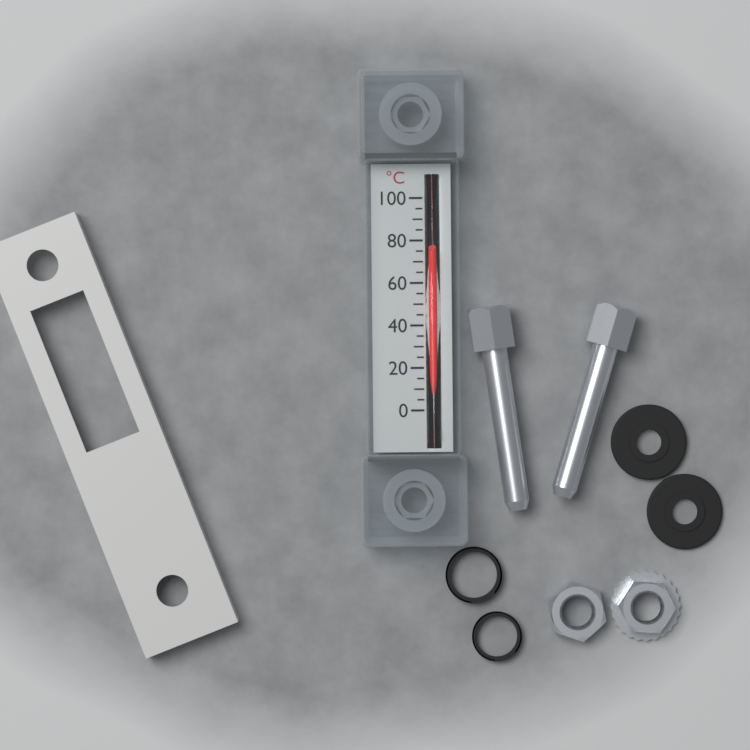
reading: 75 °C
